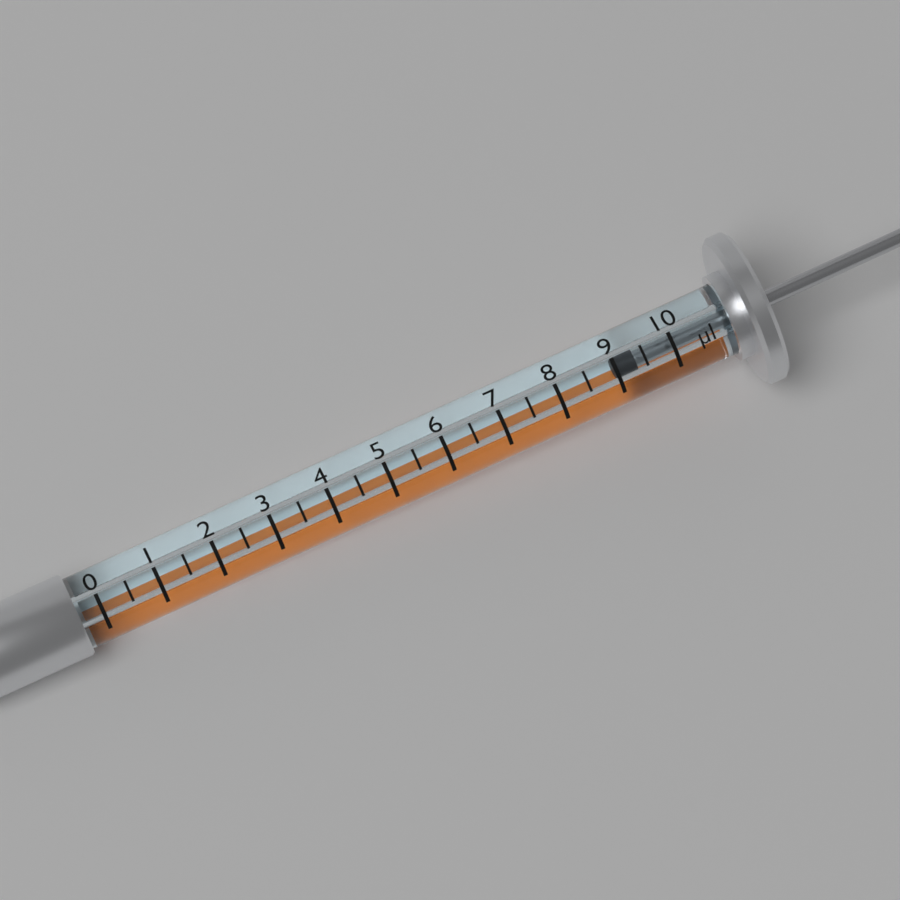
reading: 9.0 µl
